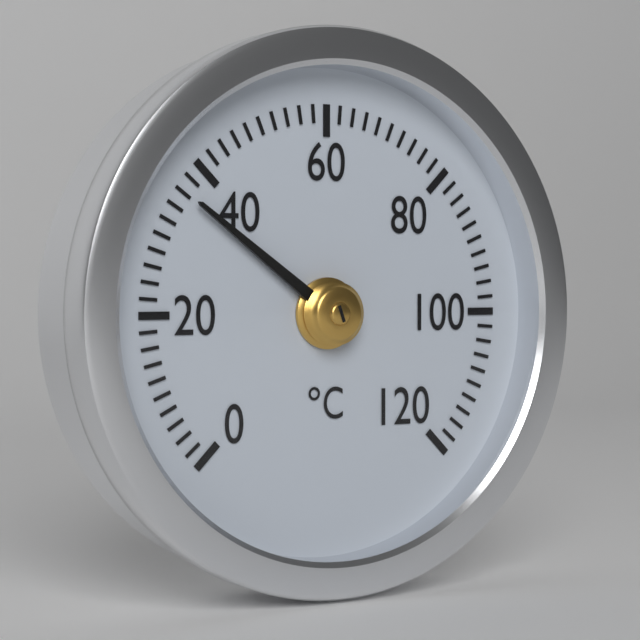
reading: 36 °C
